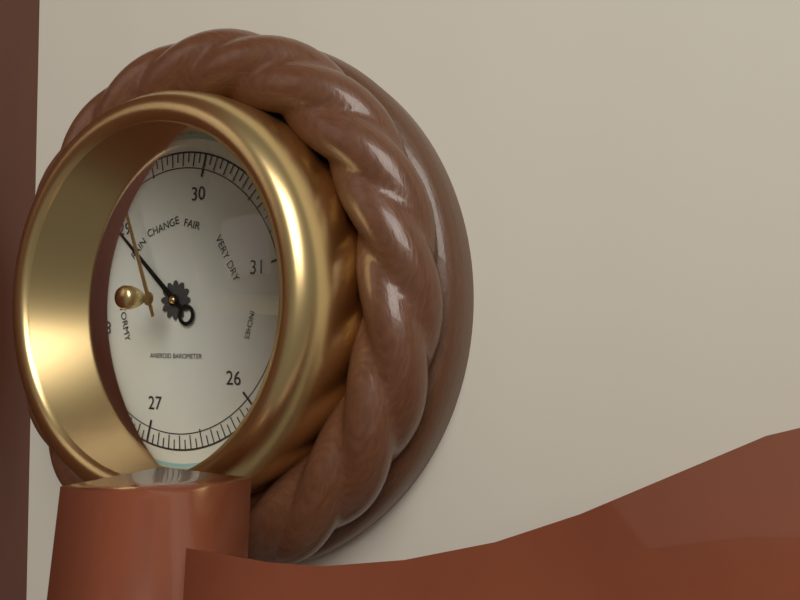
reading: 28.95 inHg
